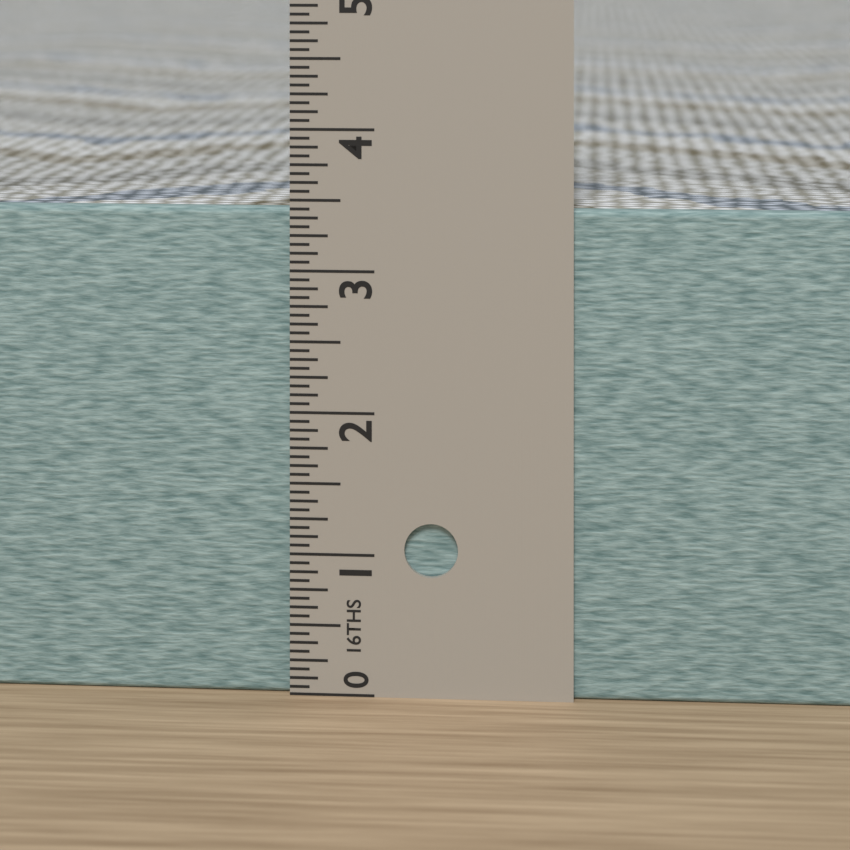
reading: 3.4375 in
